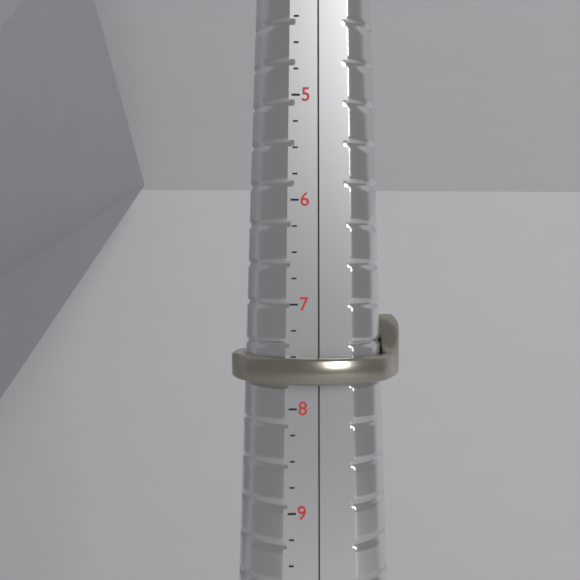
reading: 7.75 (no unit)
